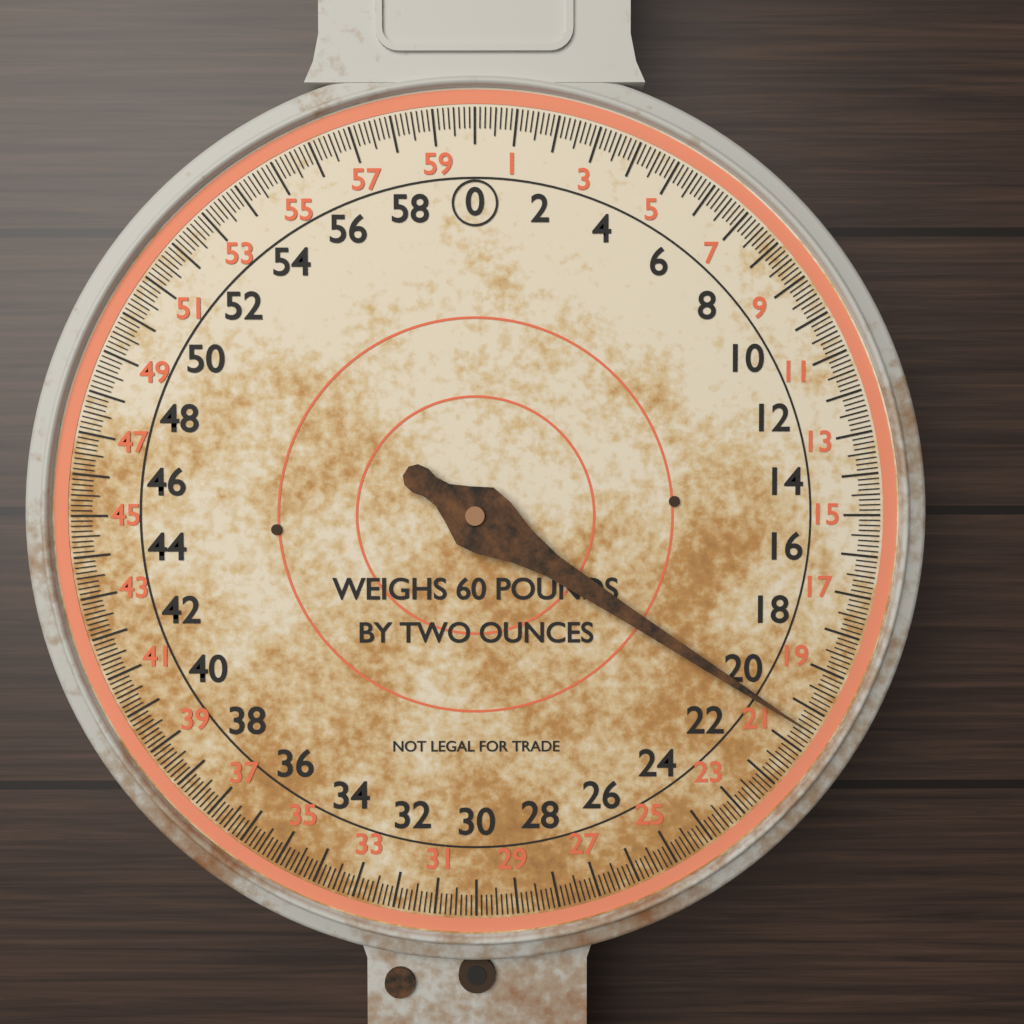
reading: 20.500 lb
